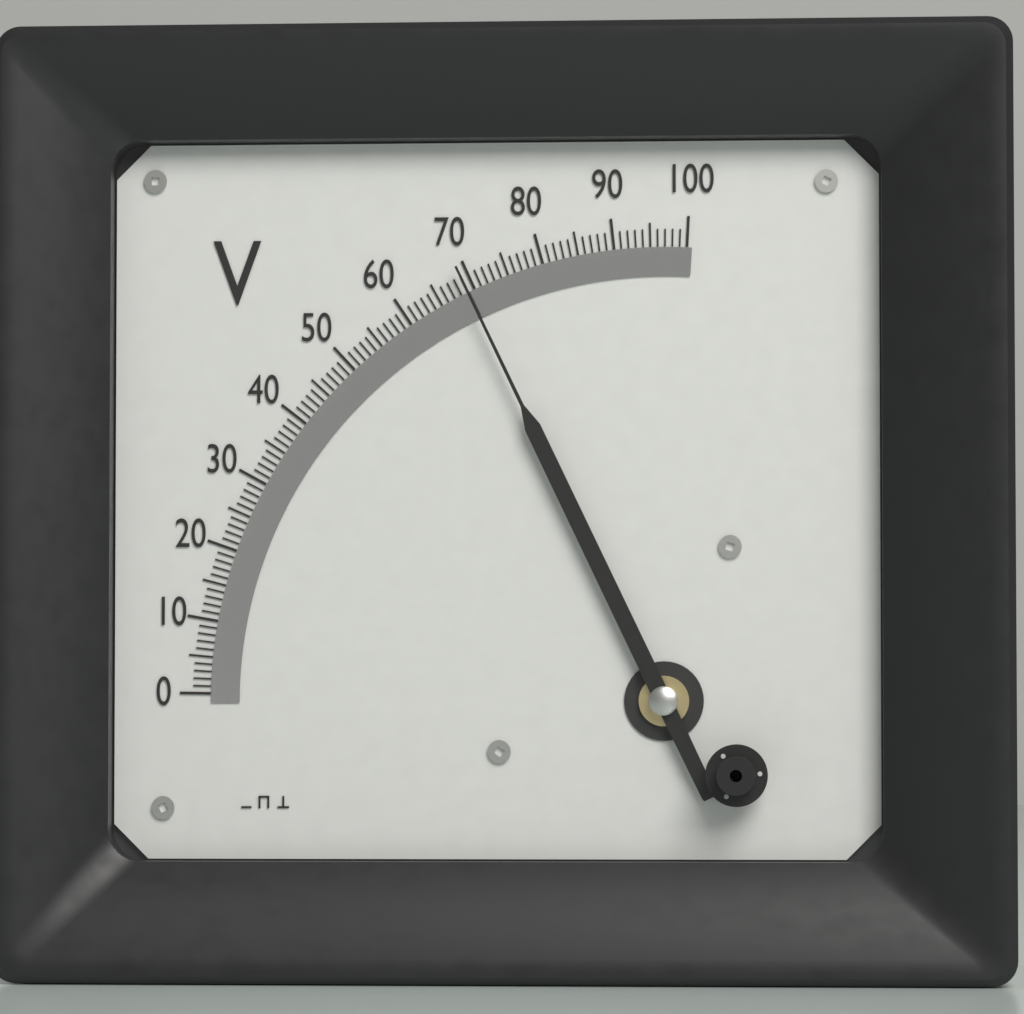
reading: 69 V
